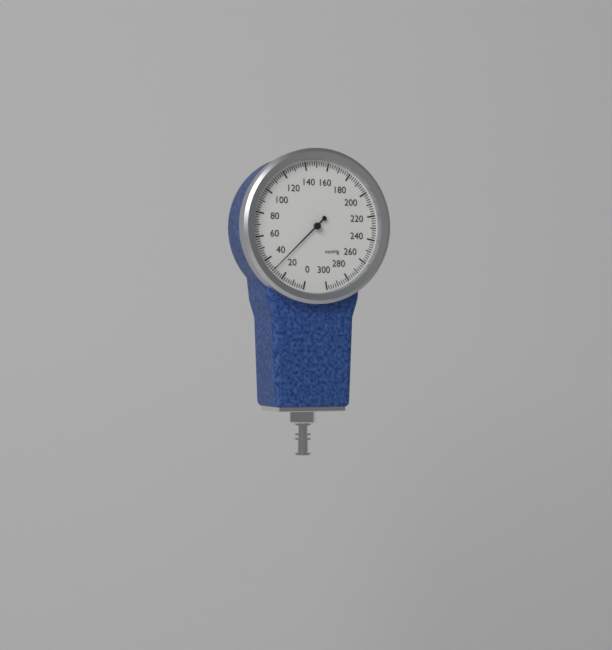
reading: 30 mmHg
